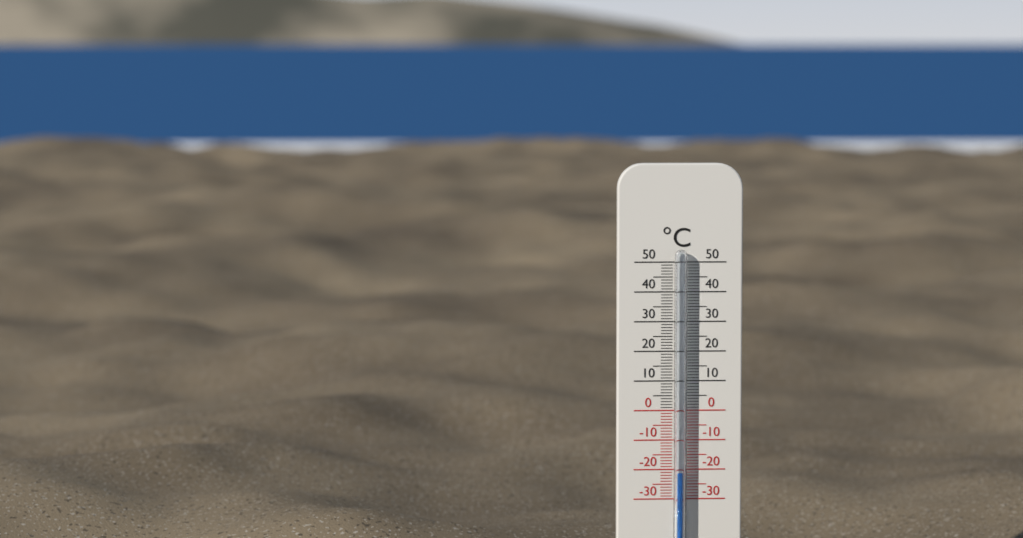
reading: -21 °C
